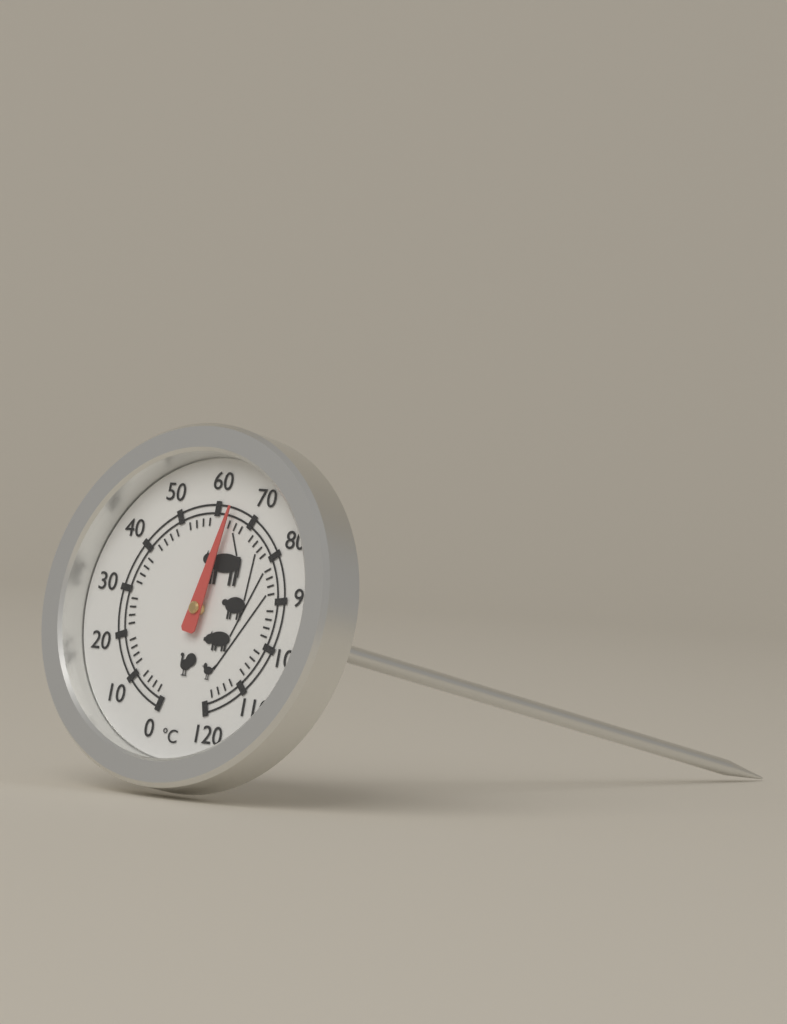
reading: 64 °C
